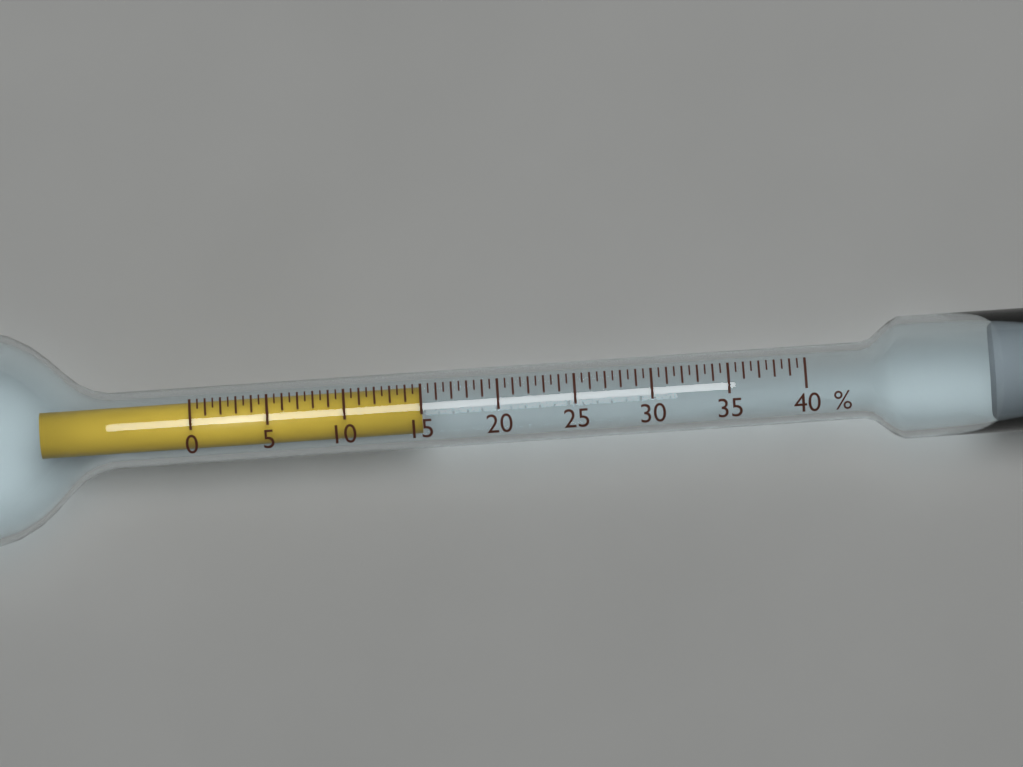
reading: 15.0 %
